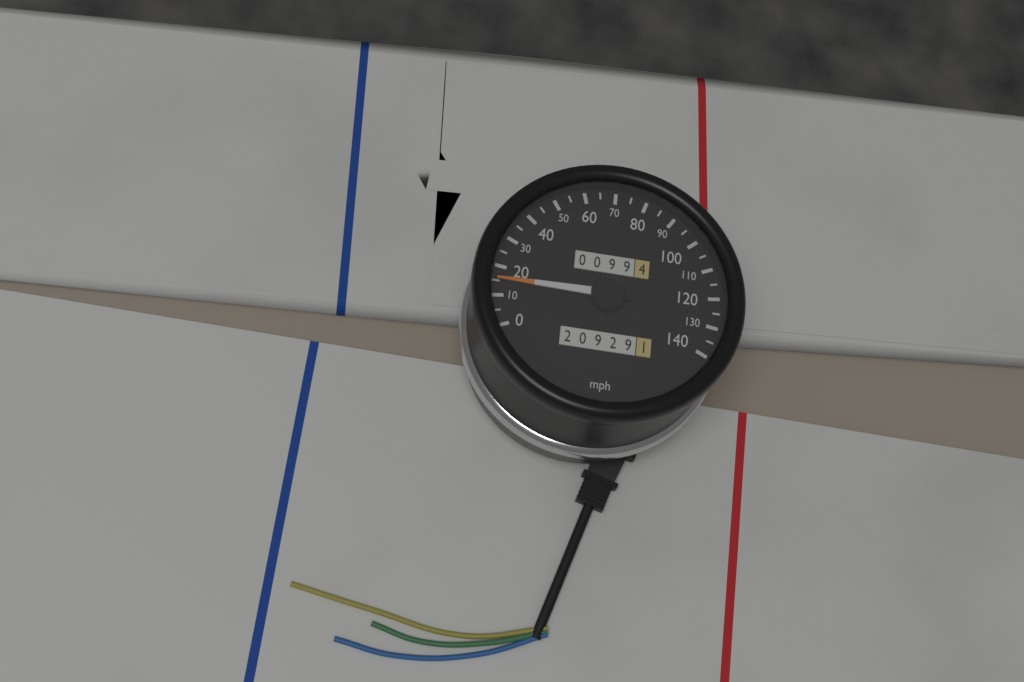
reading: 15 mph
